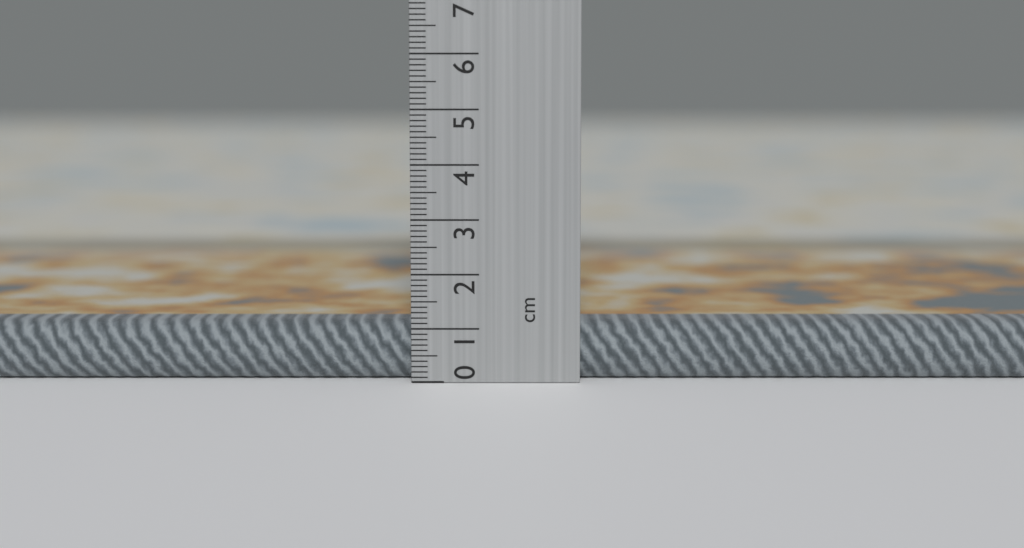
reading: 1.1 cm
